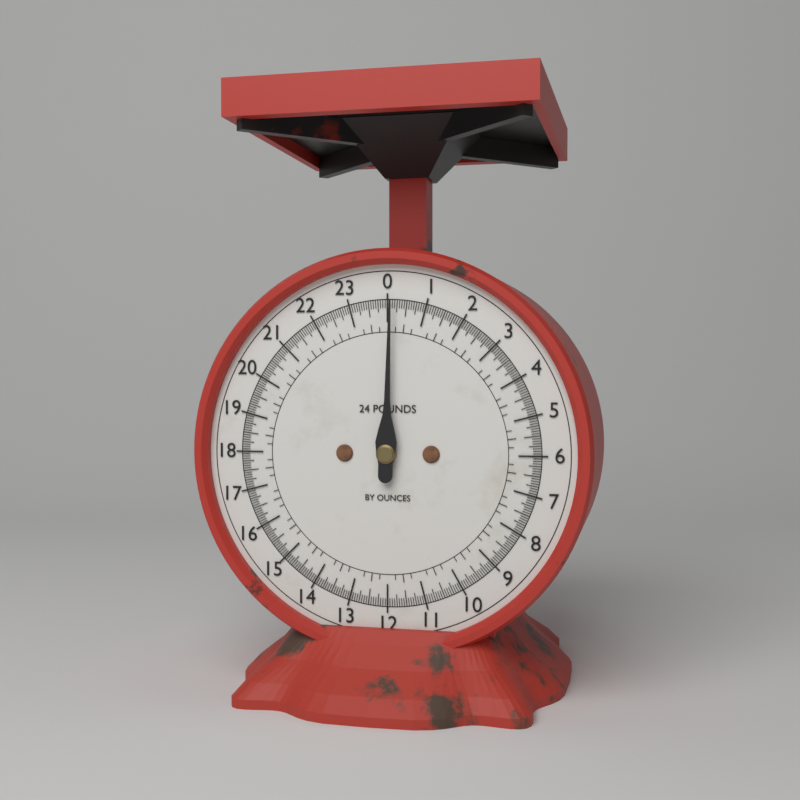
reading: 0.1000 lb
